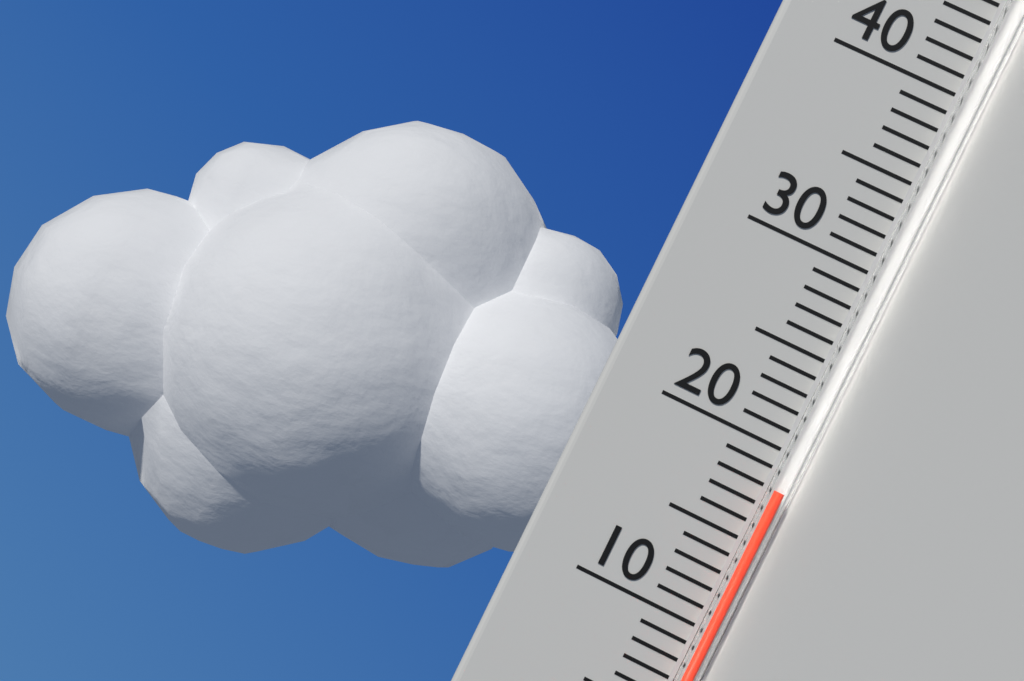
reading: 18 °C
